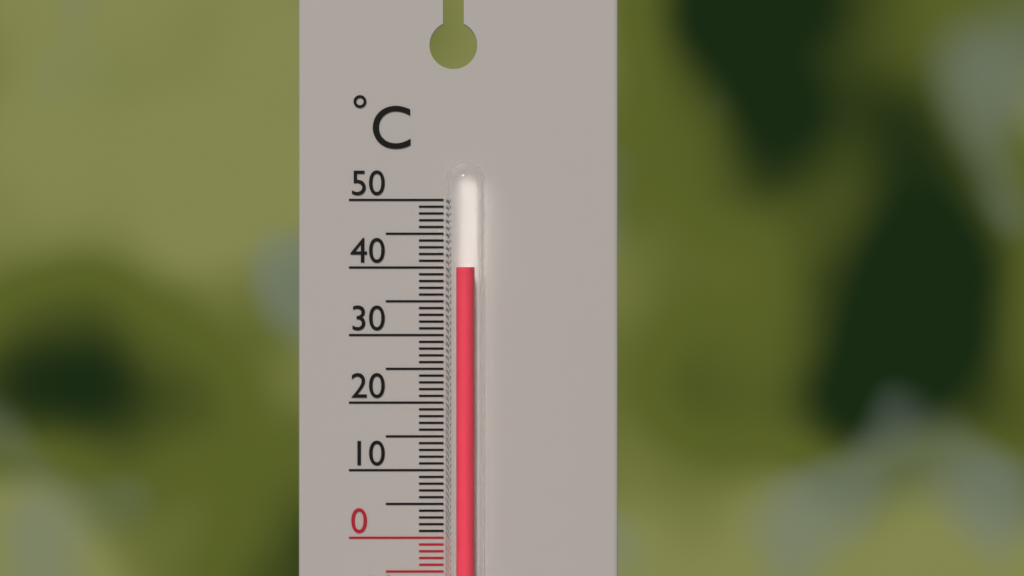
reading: 40 °C
